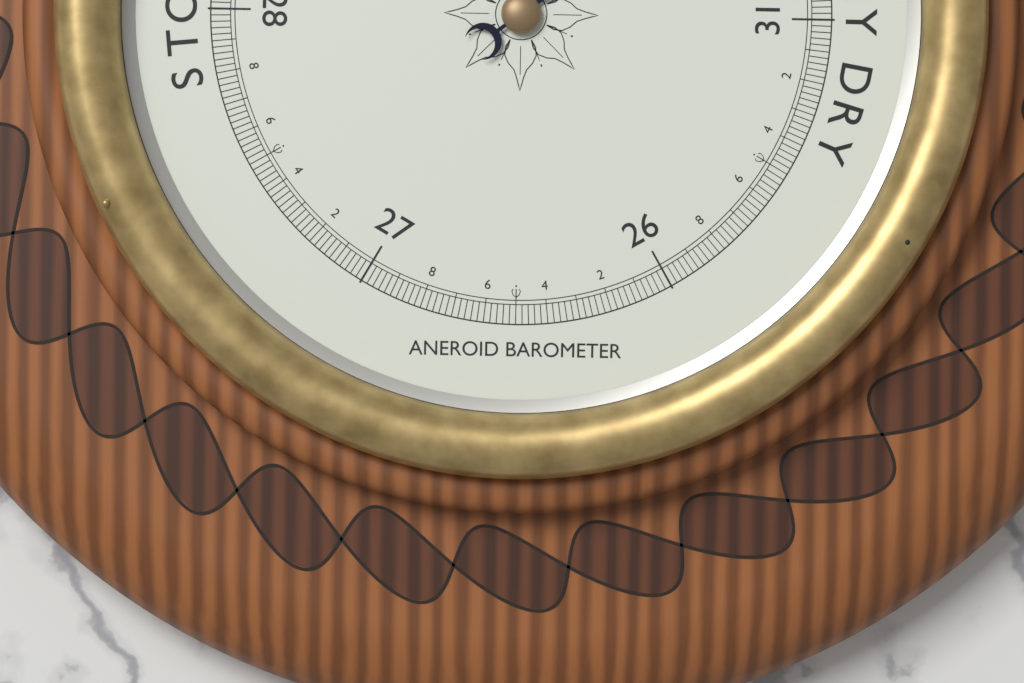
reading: 30.38 inHg
